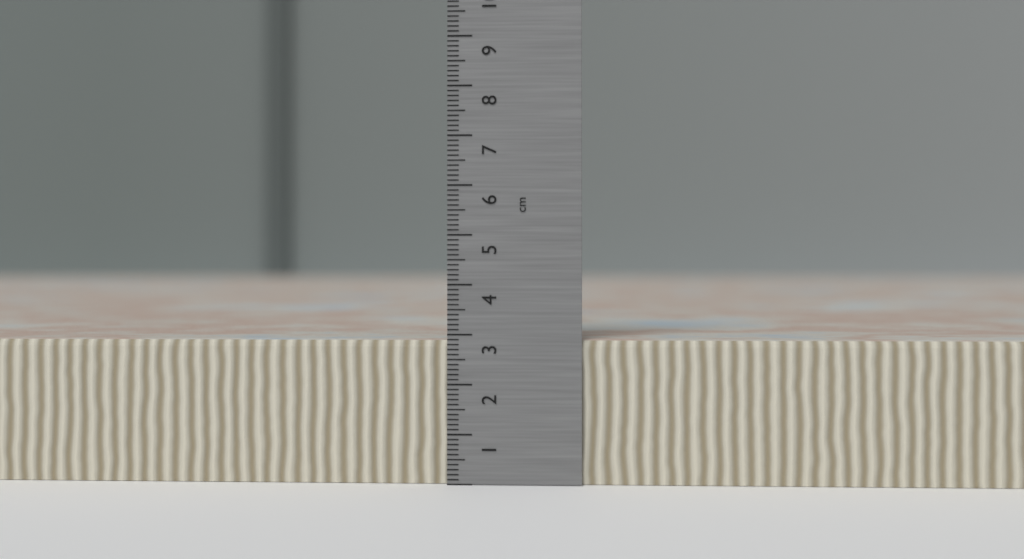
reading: 2.9 cm
